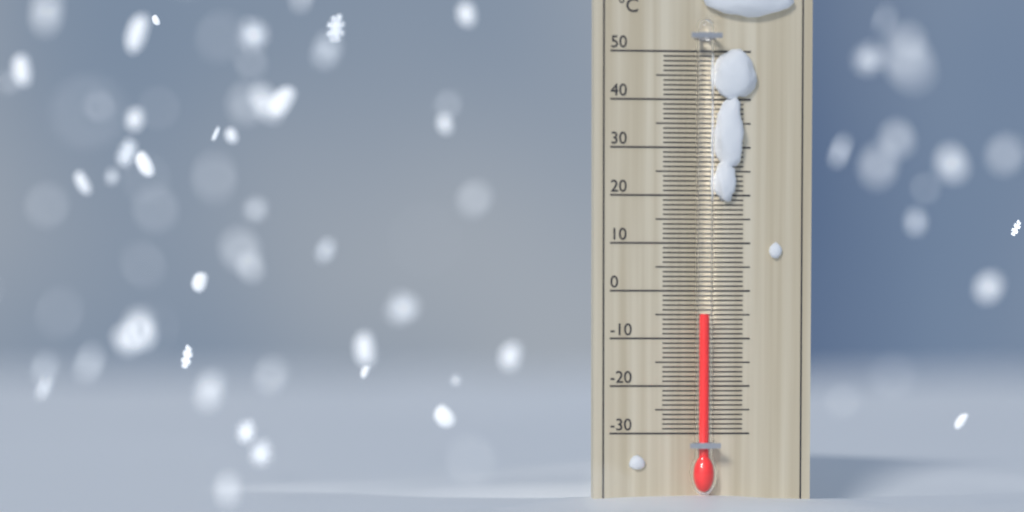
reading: -5 °C
